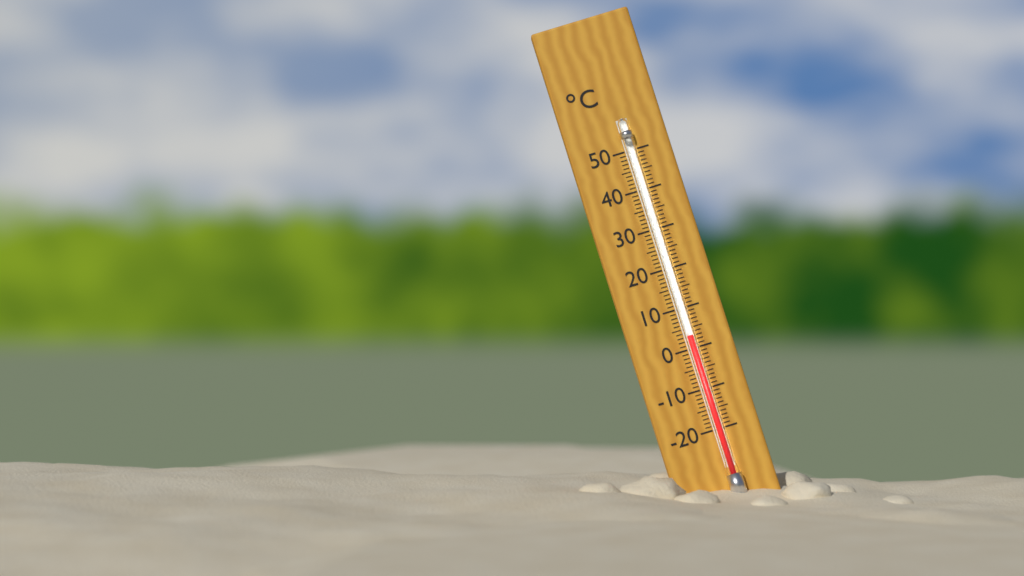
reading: 3 °C
